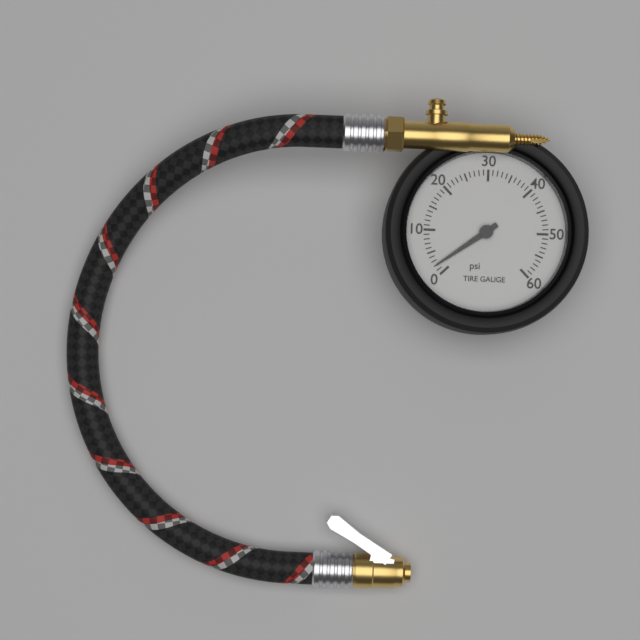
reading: 2 psi
